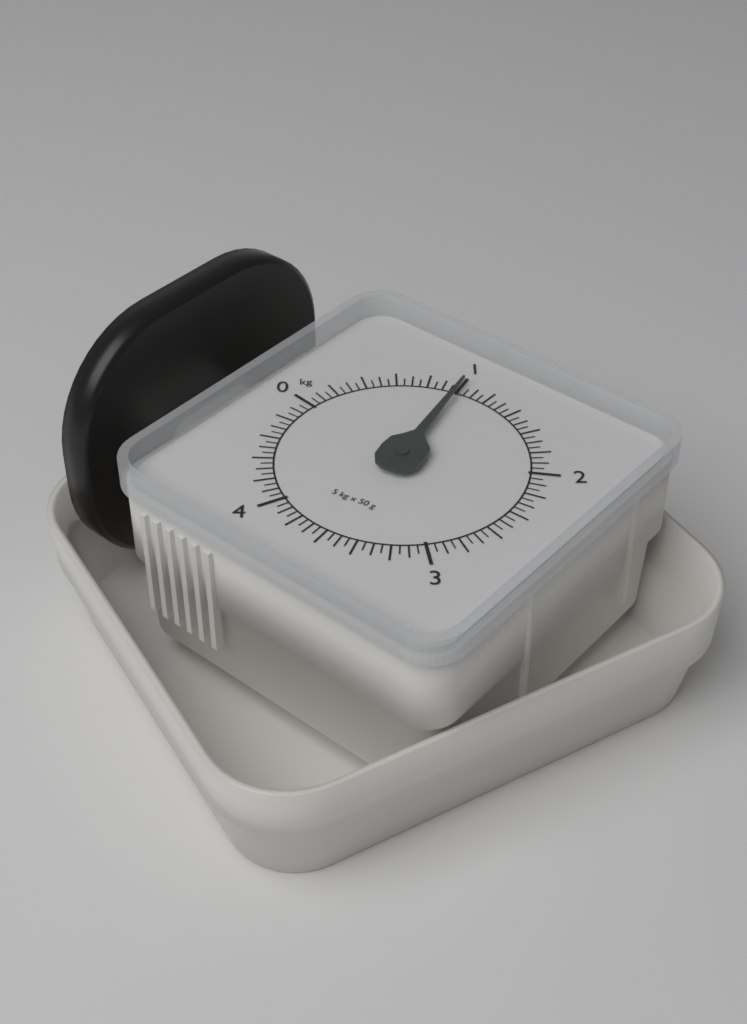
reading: 1.00 kg
